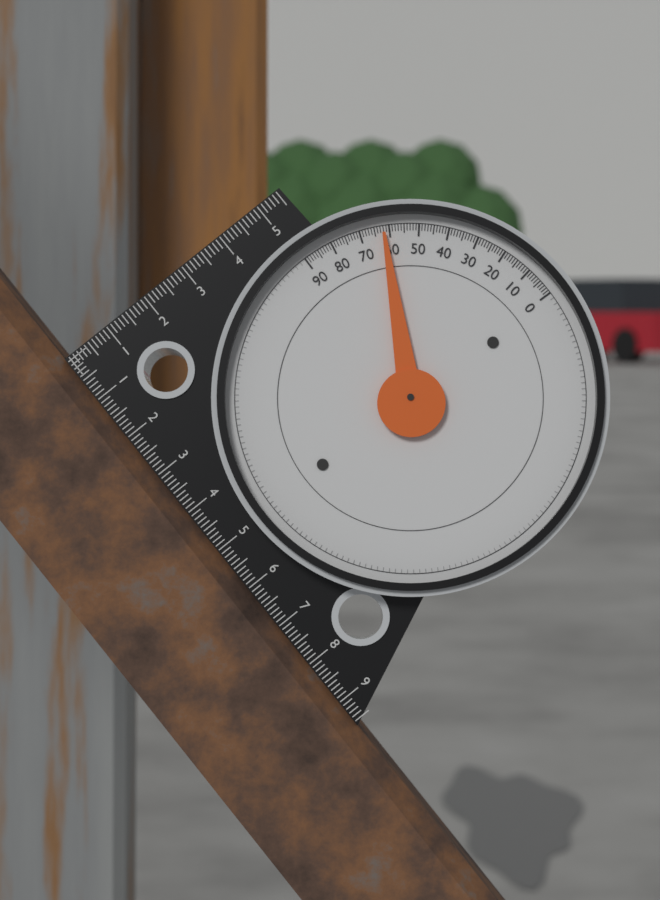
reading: 62 (no unit)
